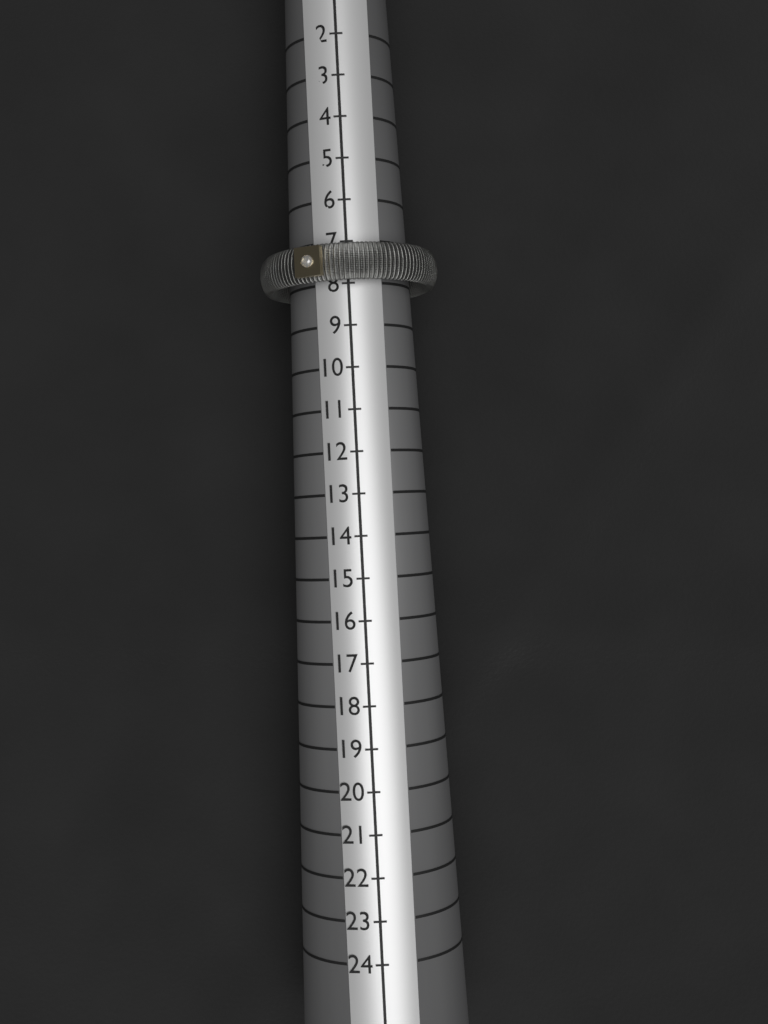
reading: 8 (no unit)
